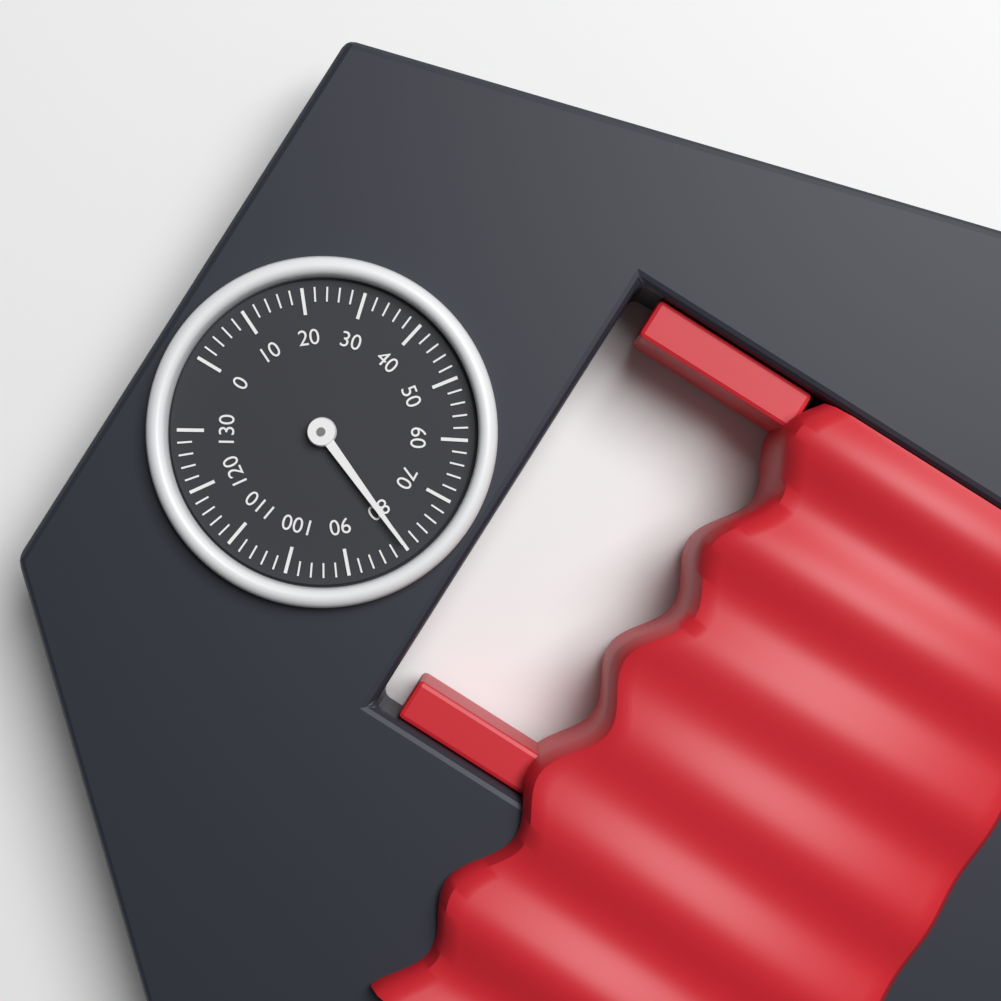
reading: 80 (no unit)
